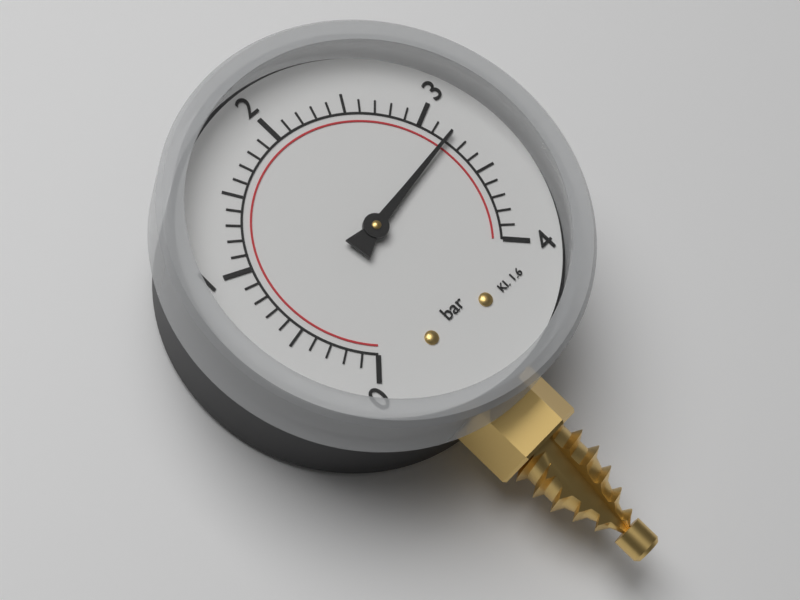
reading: 3.2 bar
